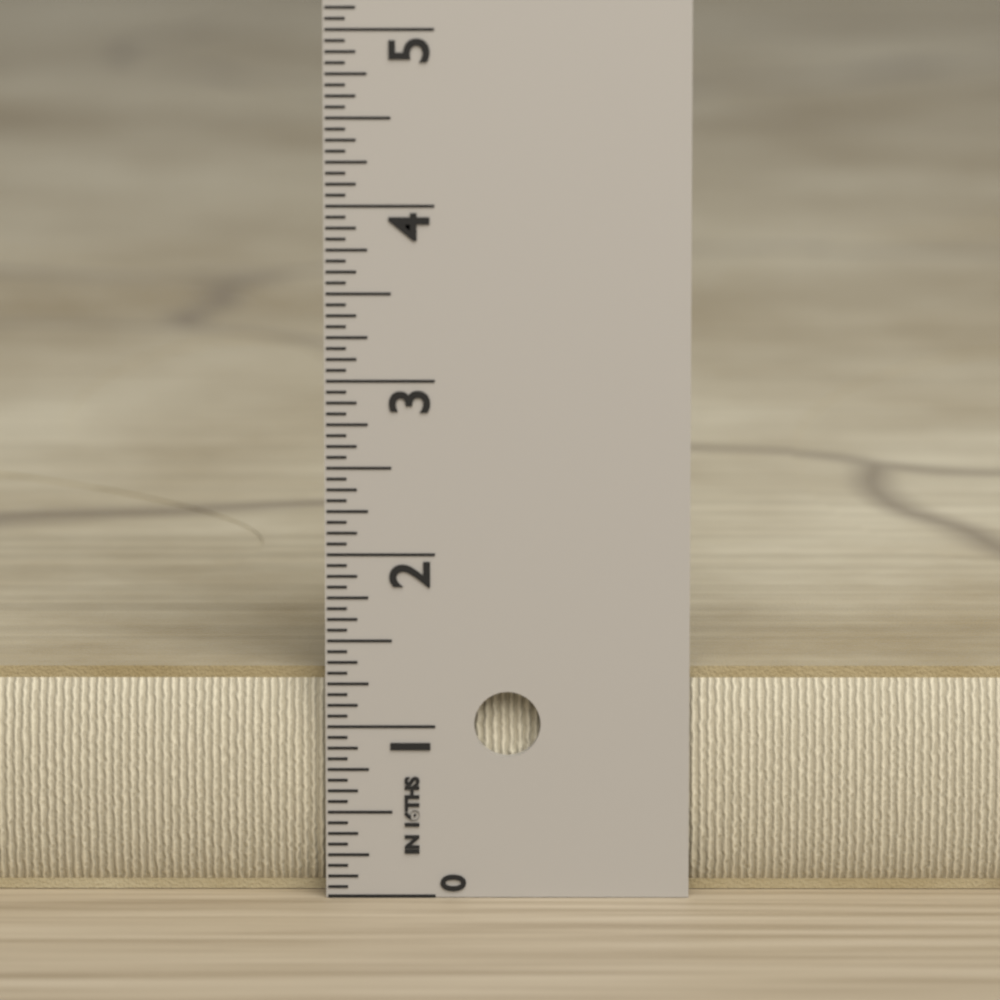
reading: 1.3125 in
